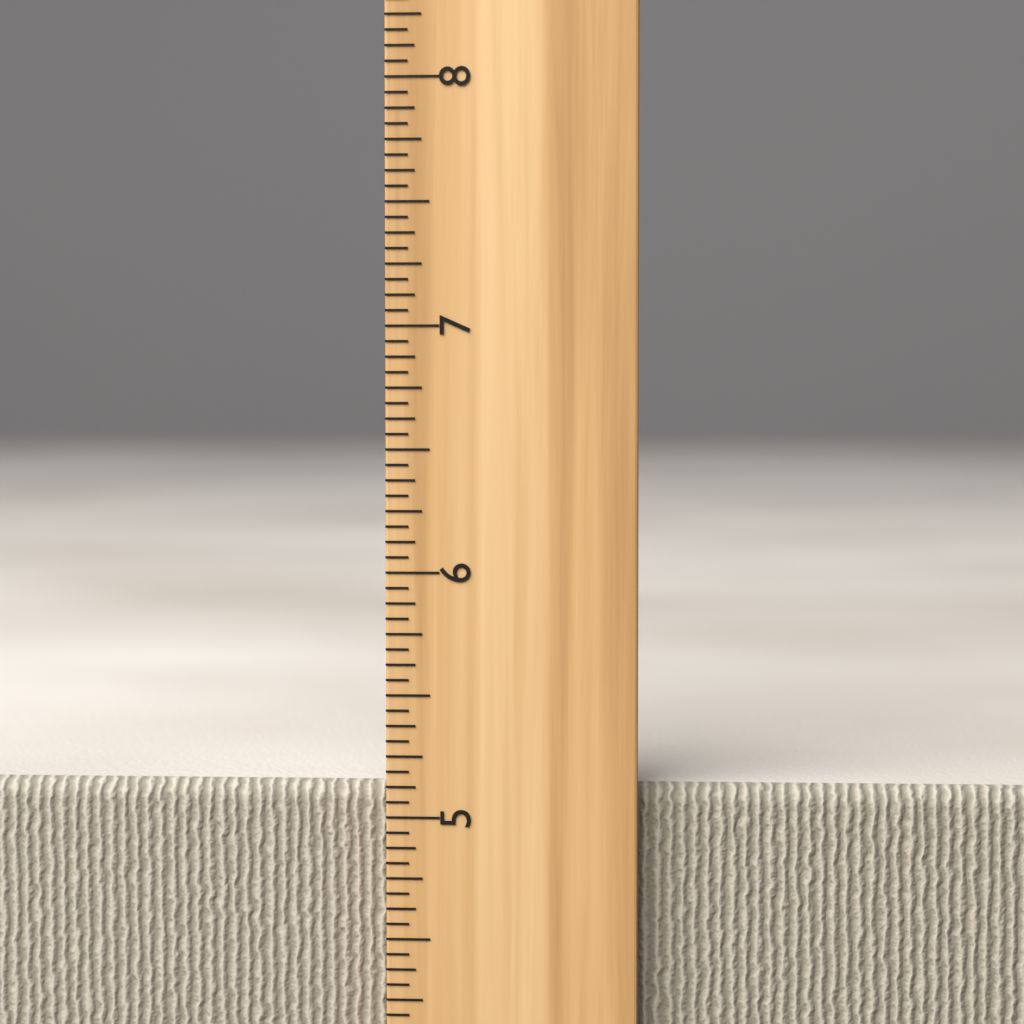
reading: 5.1250 inch
